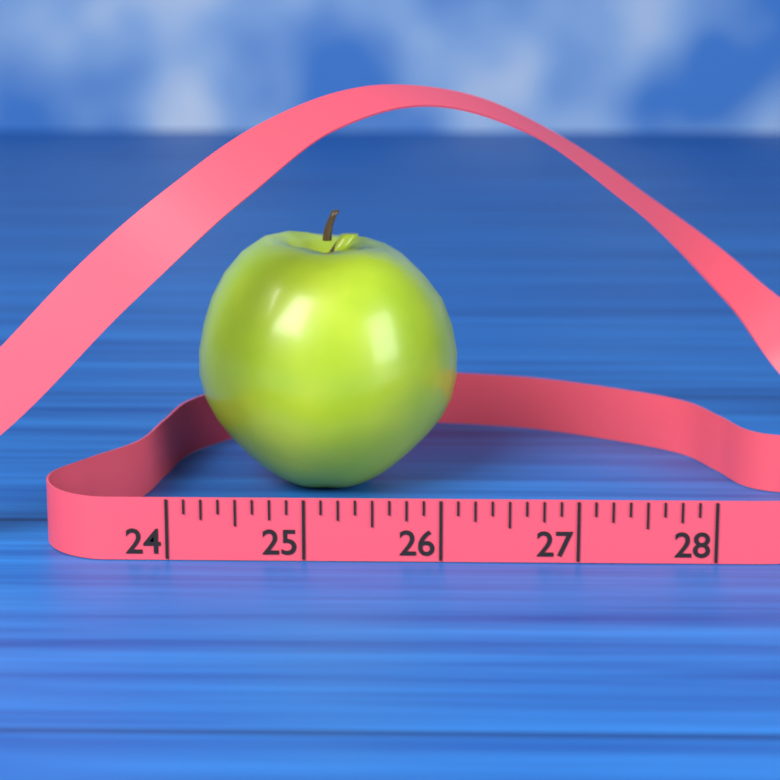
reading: 26.125 (no unit)
